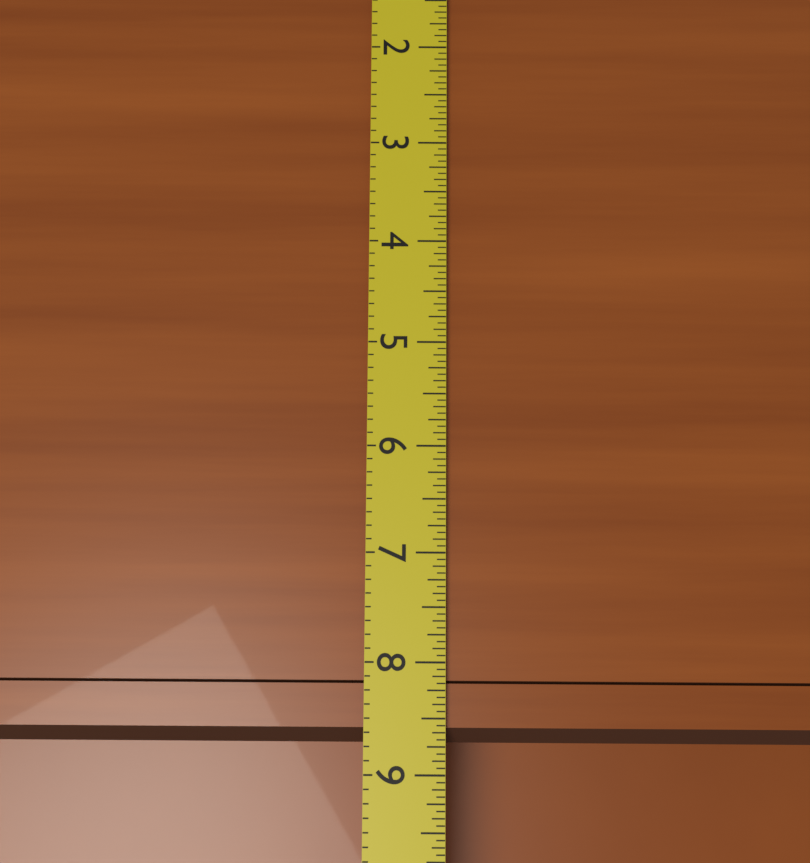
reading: 8.7500 (no unit)
